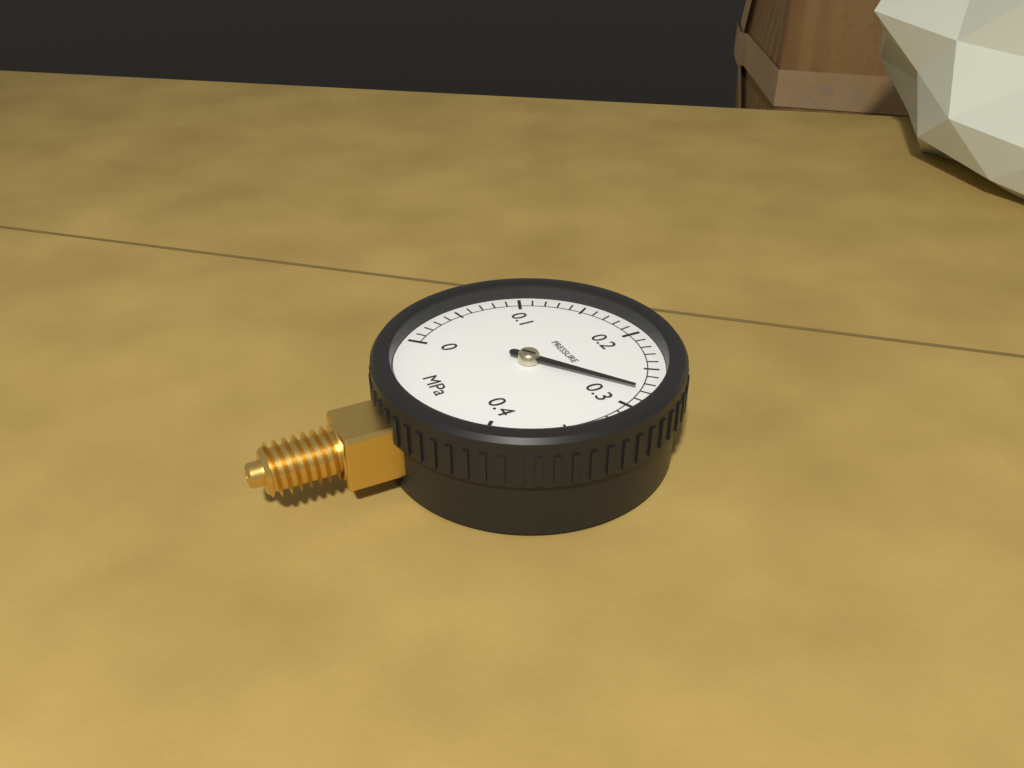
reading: 0.28 MPa
